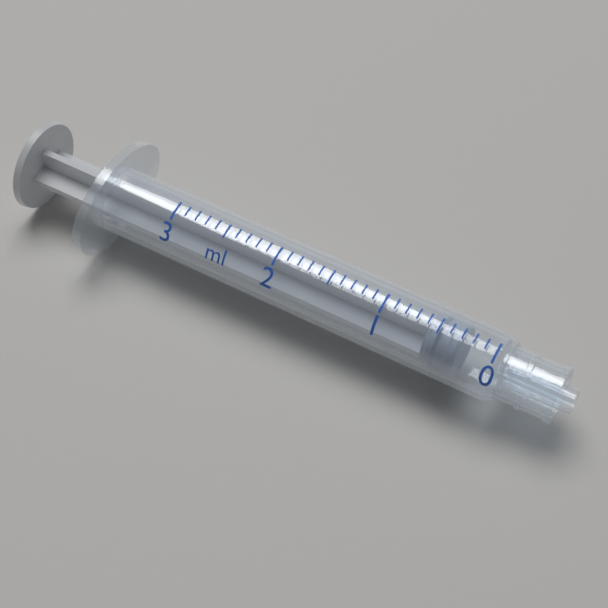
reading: 0.3 ml
